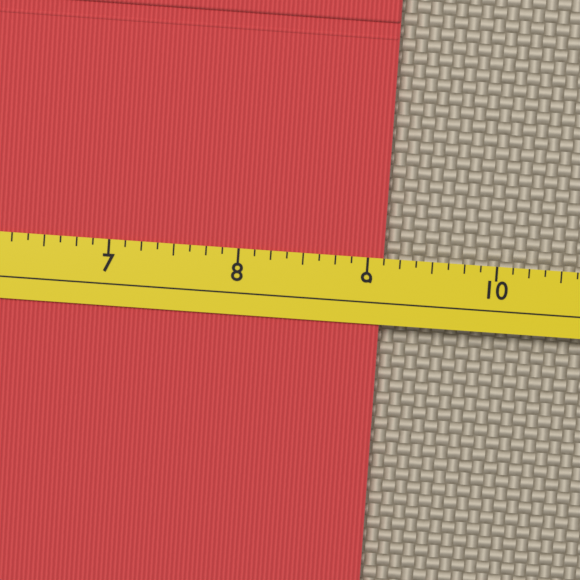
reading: 9.125 (no unit)
